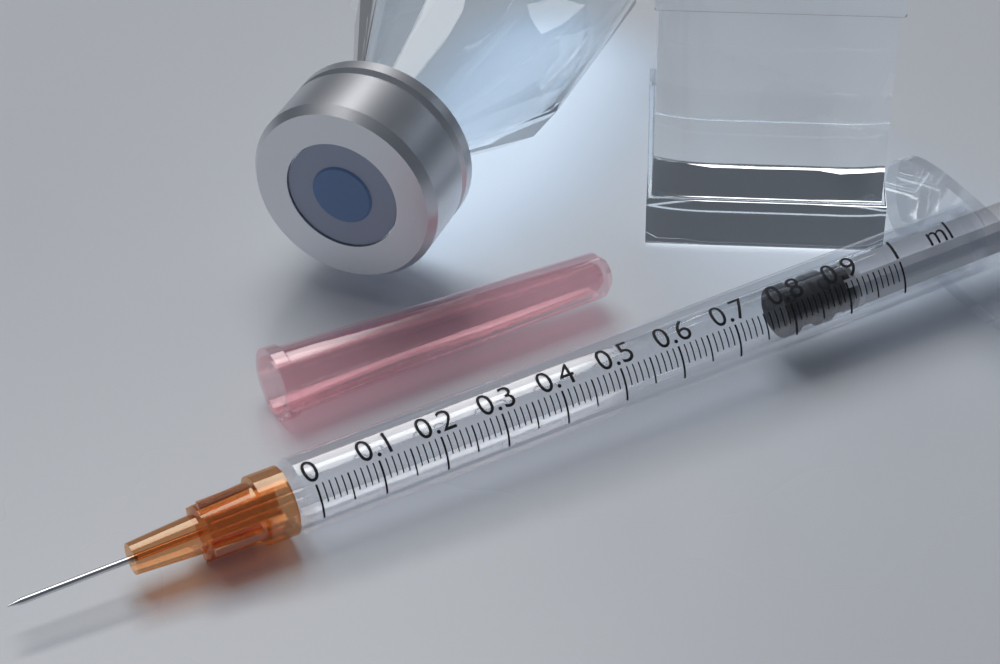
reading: 0.80 ml
